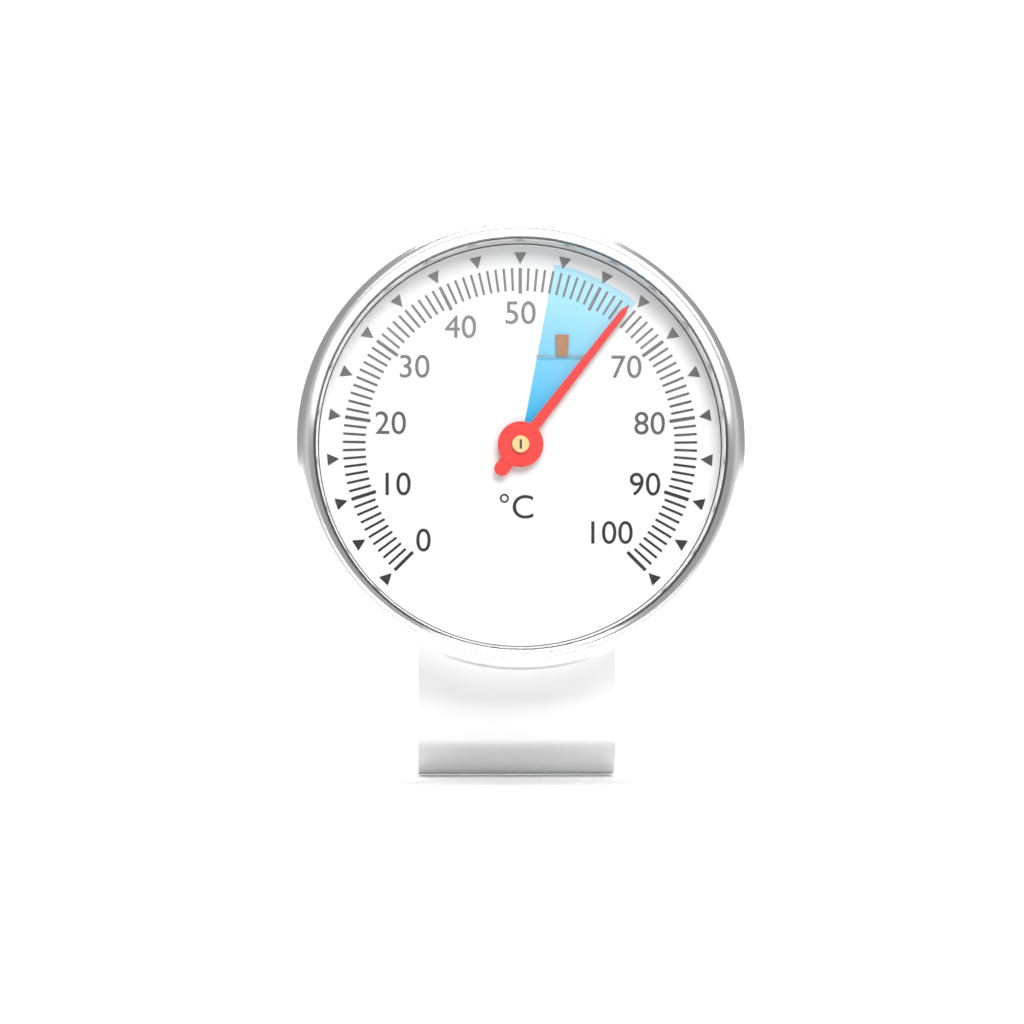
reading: 64 °C
